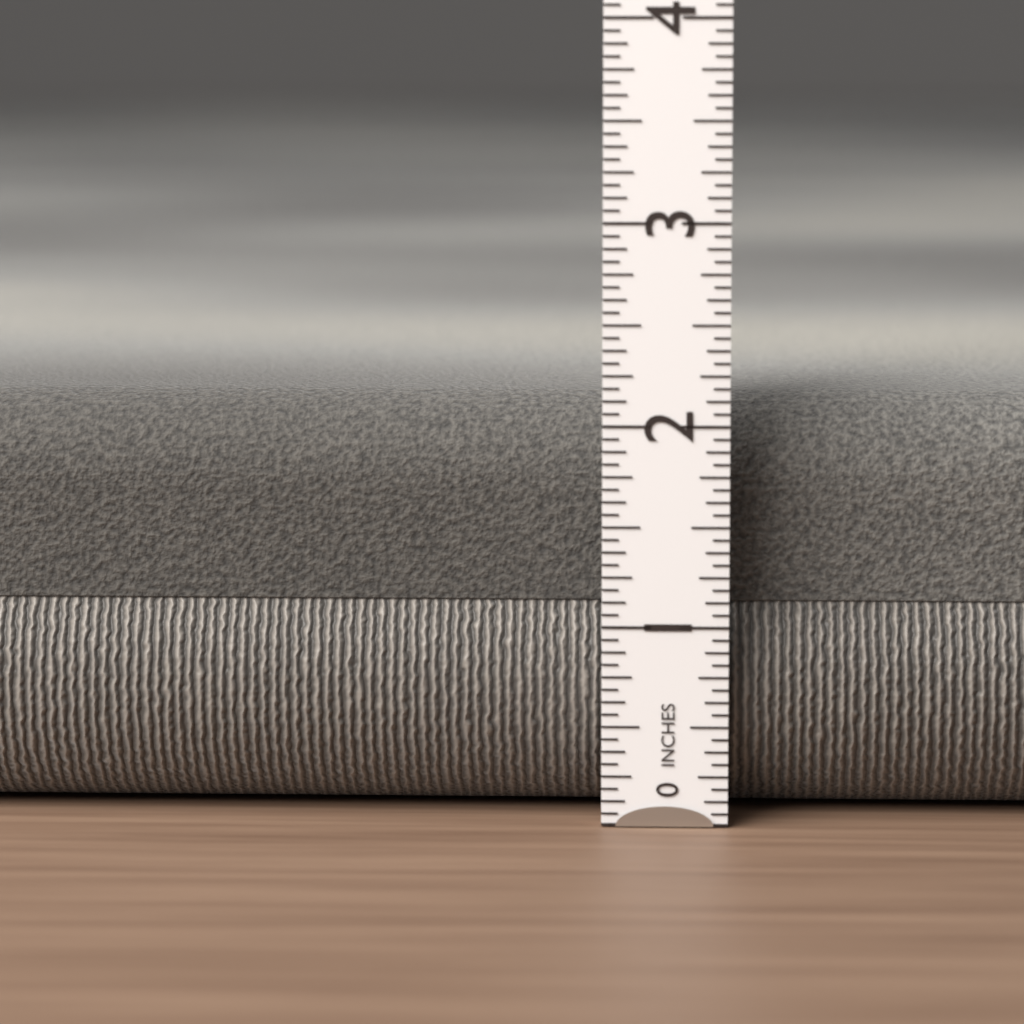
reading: 2.1250 in
